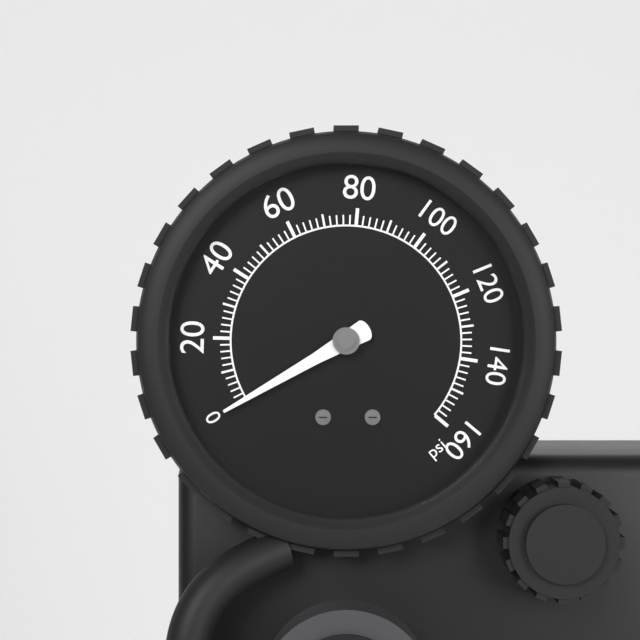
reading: 0 psi
